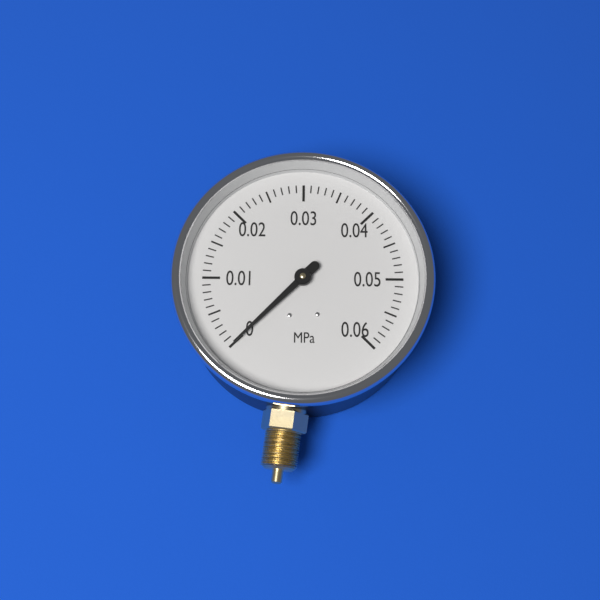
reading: 0.000 MPa
